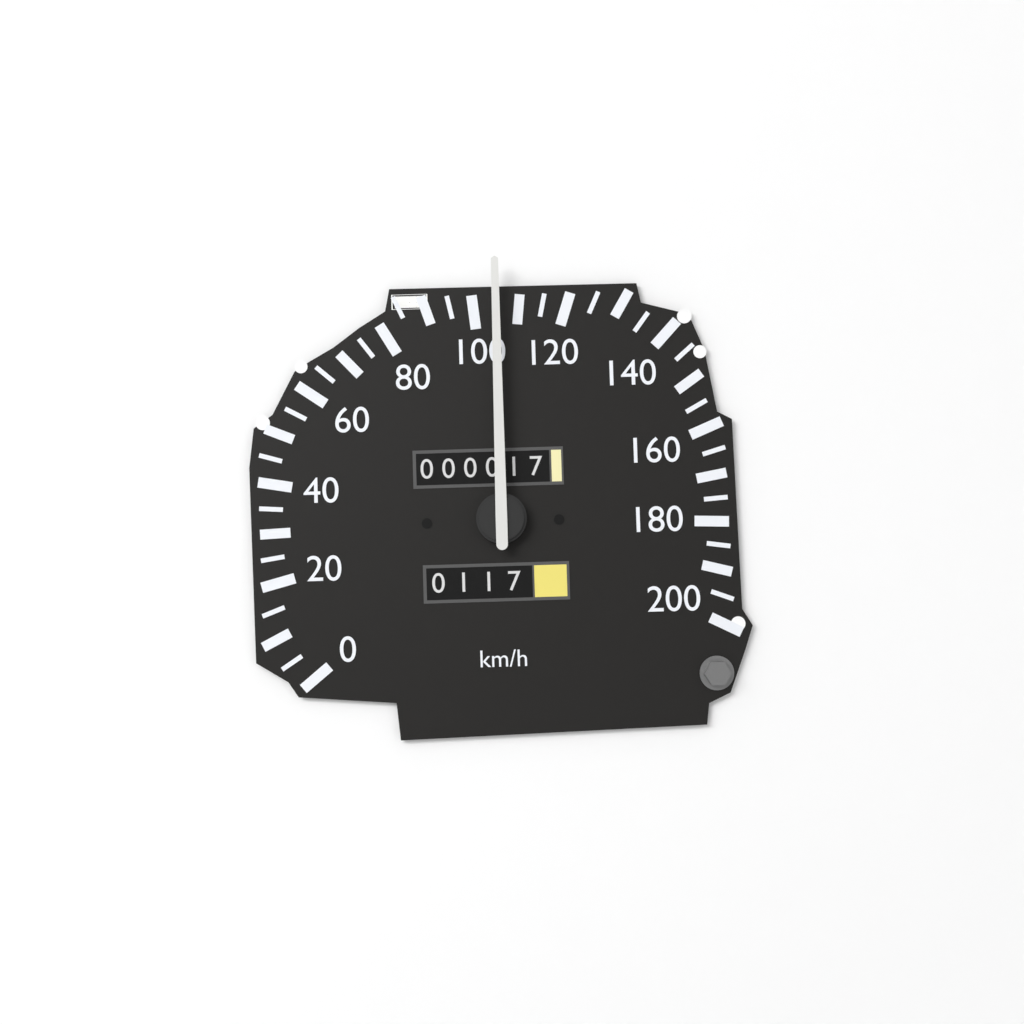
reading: 105 km/h
